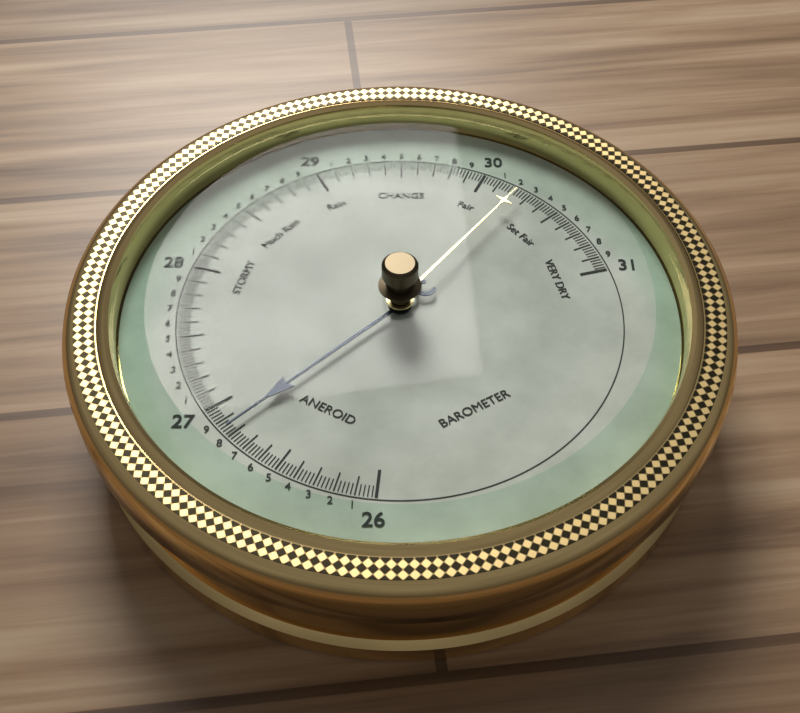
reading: 26.84 (no unit)
